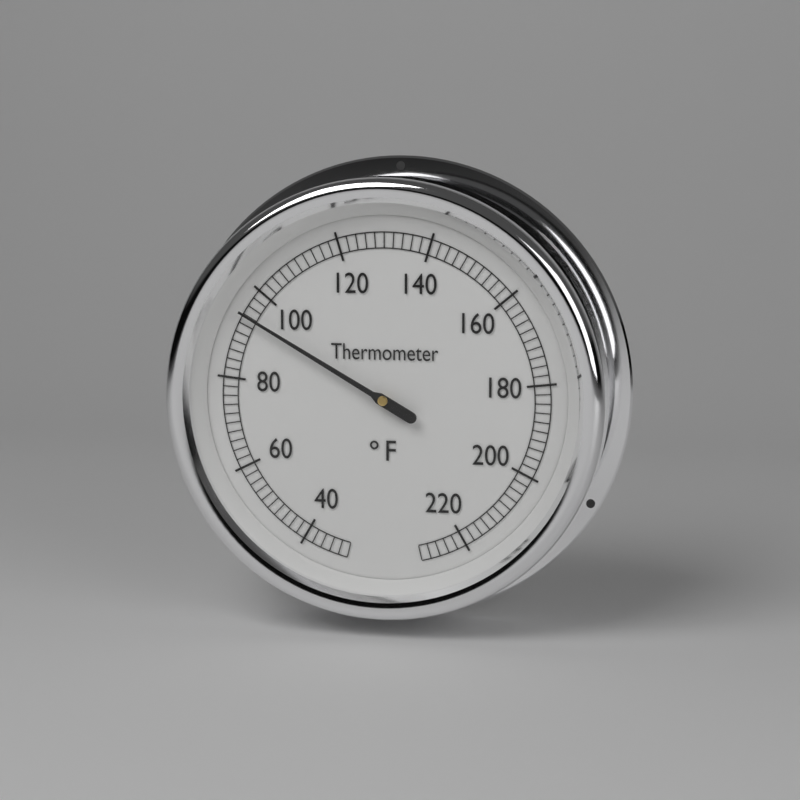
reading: 94 °F
